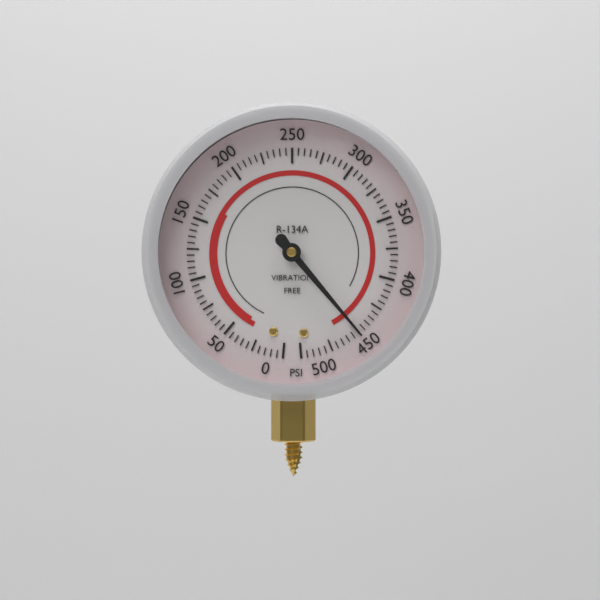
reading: 450 psi
